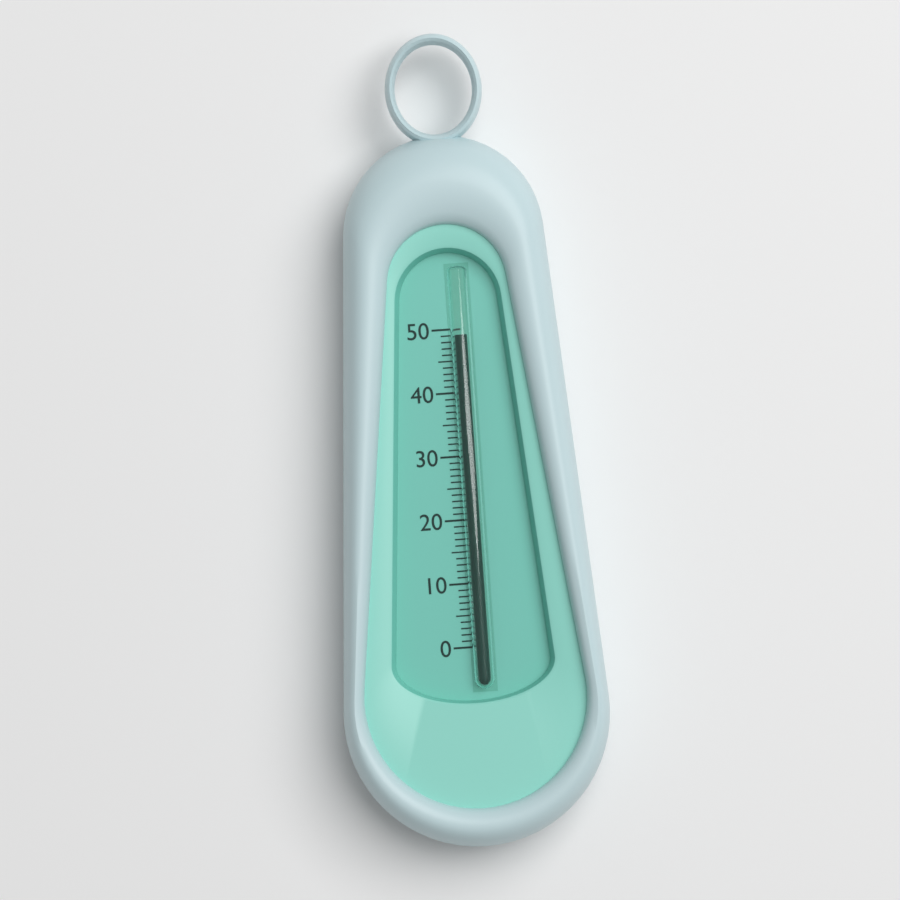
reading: 49 (no unit)
